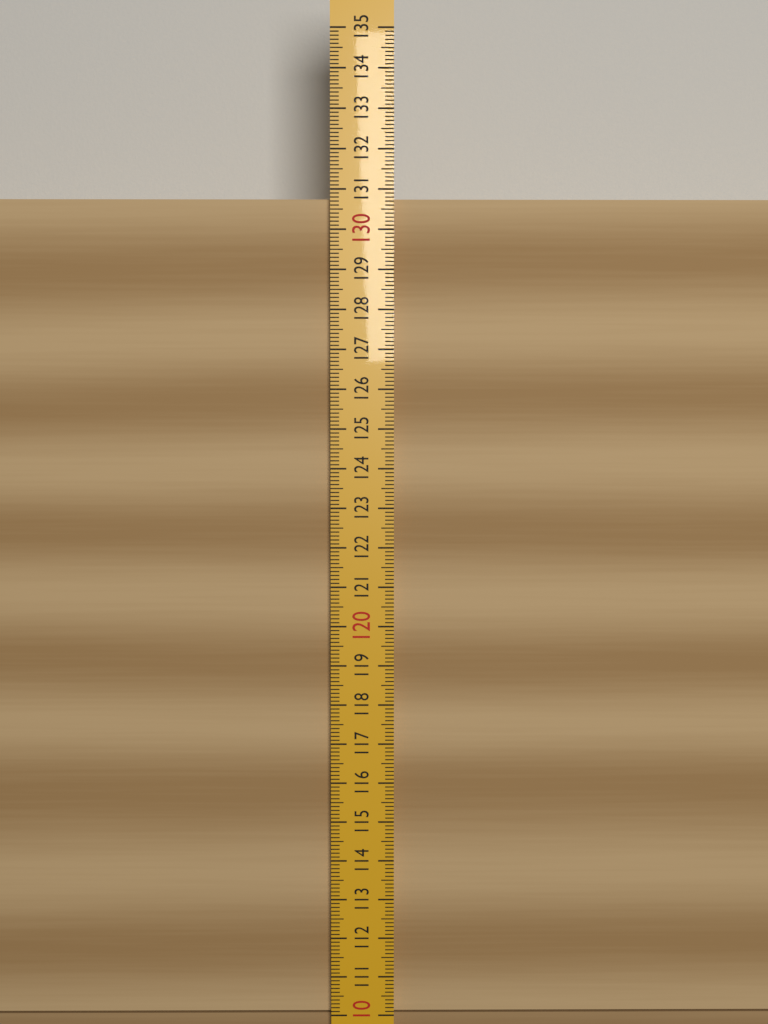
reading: 130.8 (no unit)
